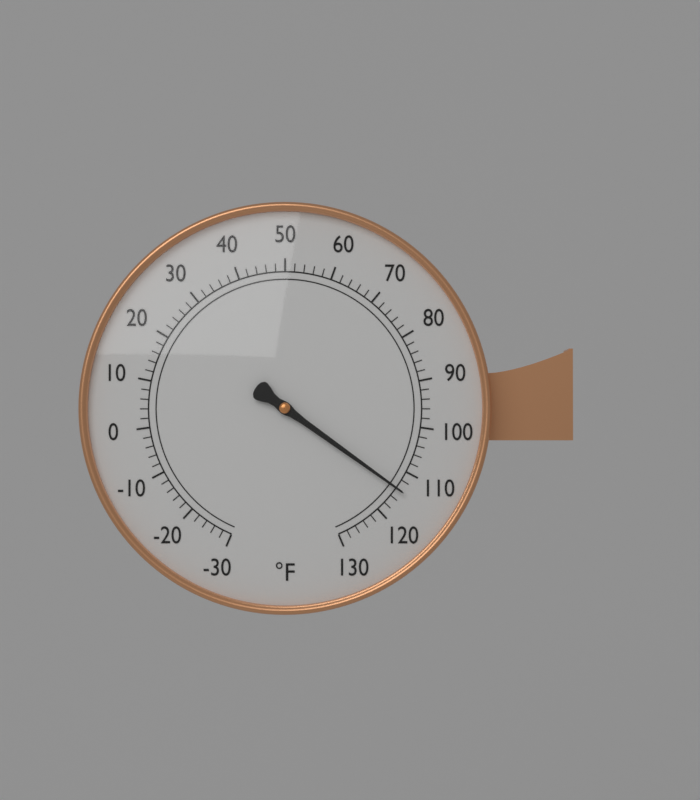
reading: 114 °F
